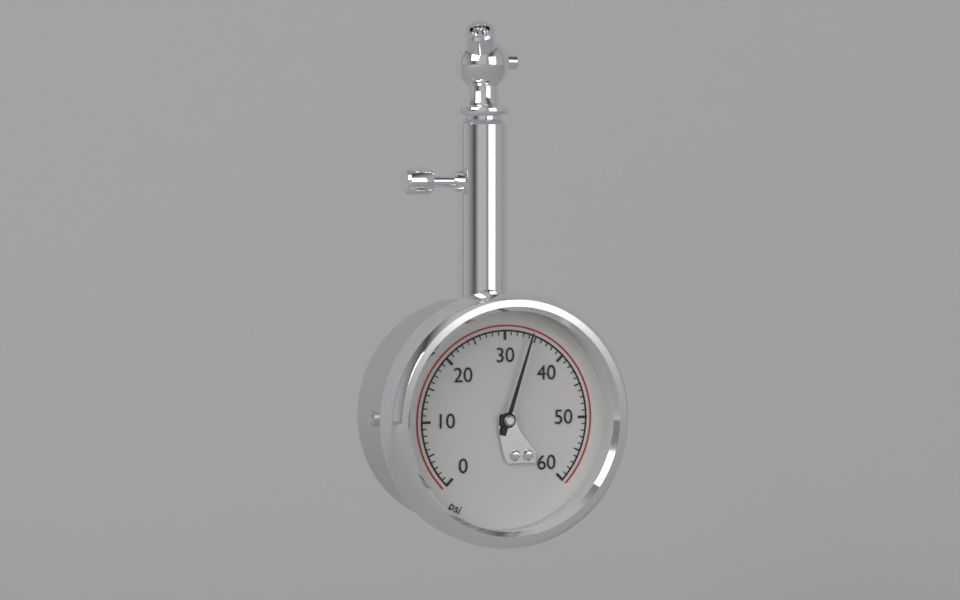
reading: 34 psi
